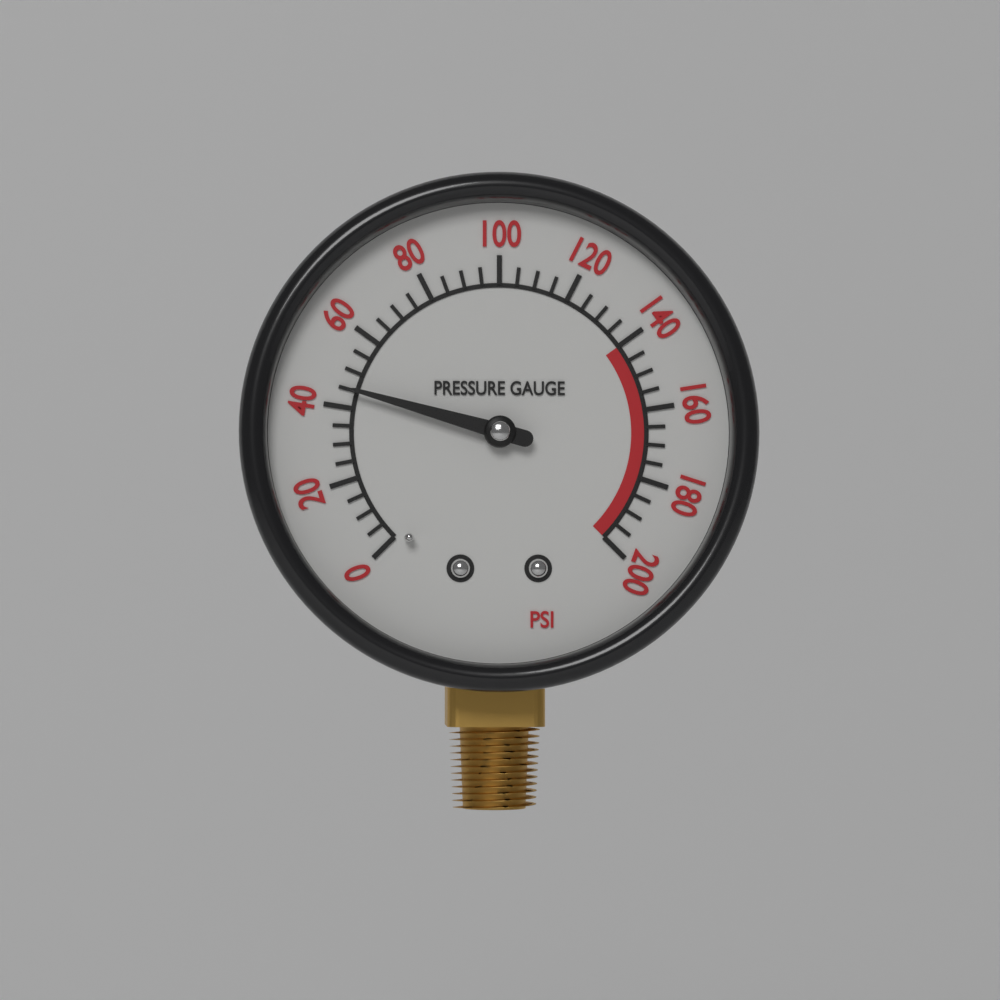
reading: 45 psi
